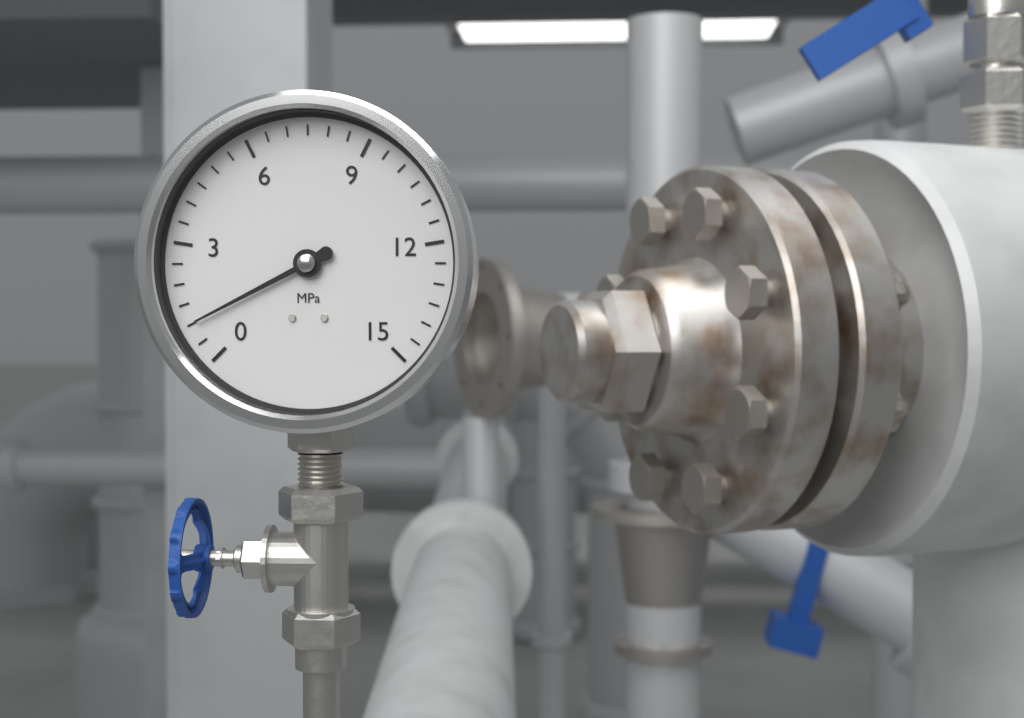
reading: 1.0 MPa
